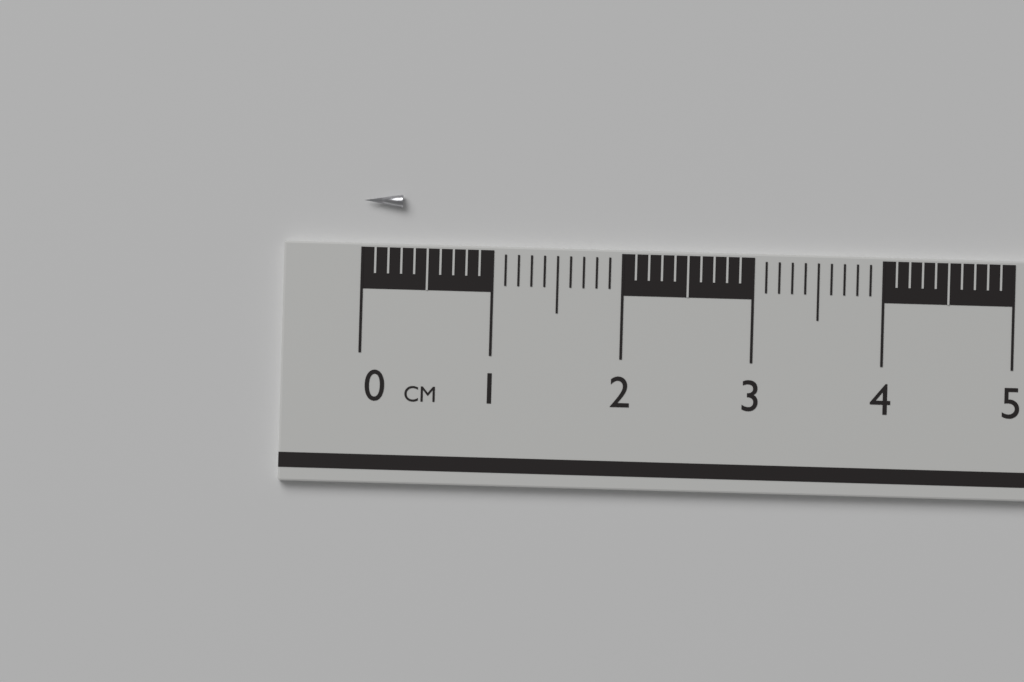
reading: 0.3 cm
